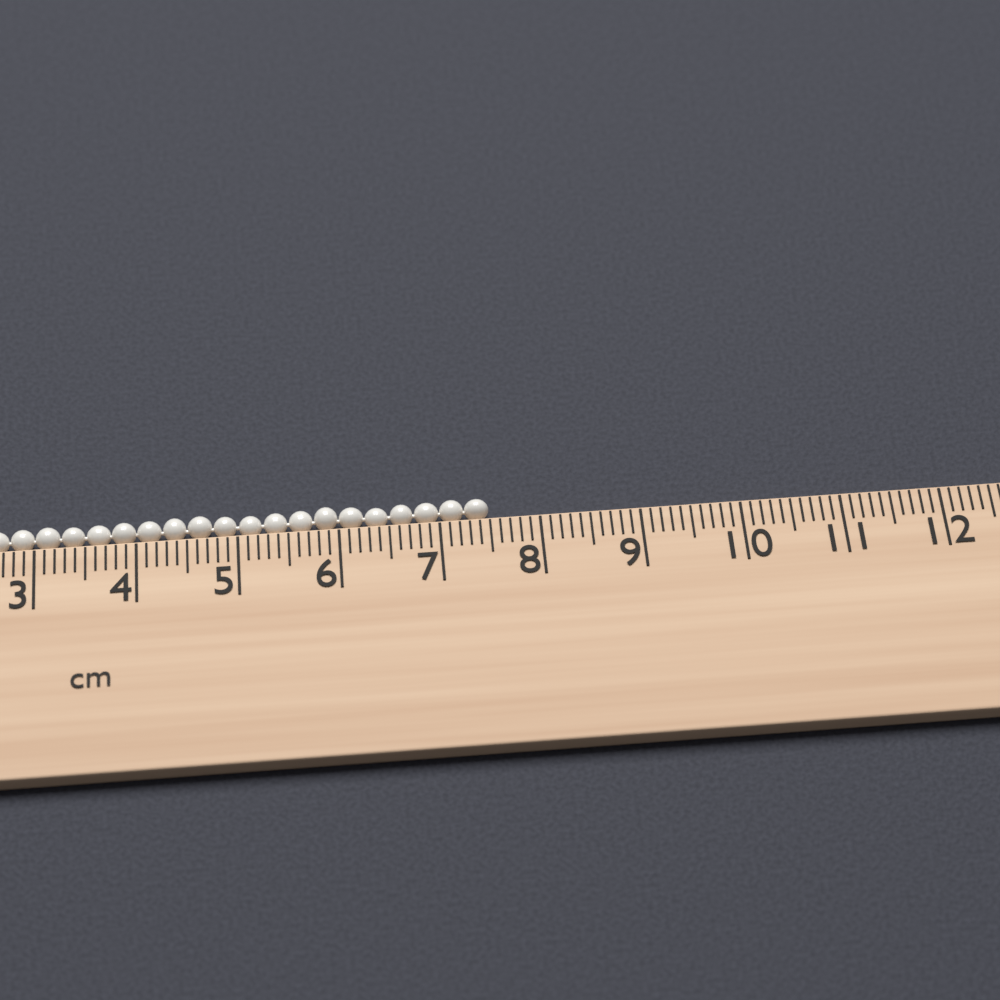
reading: 7.5 cm
